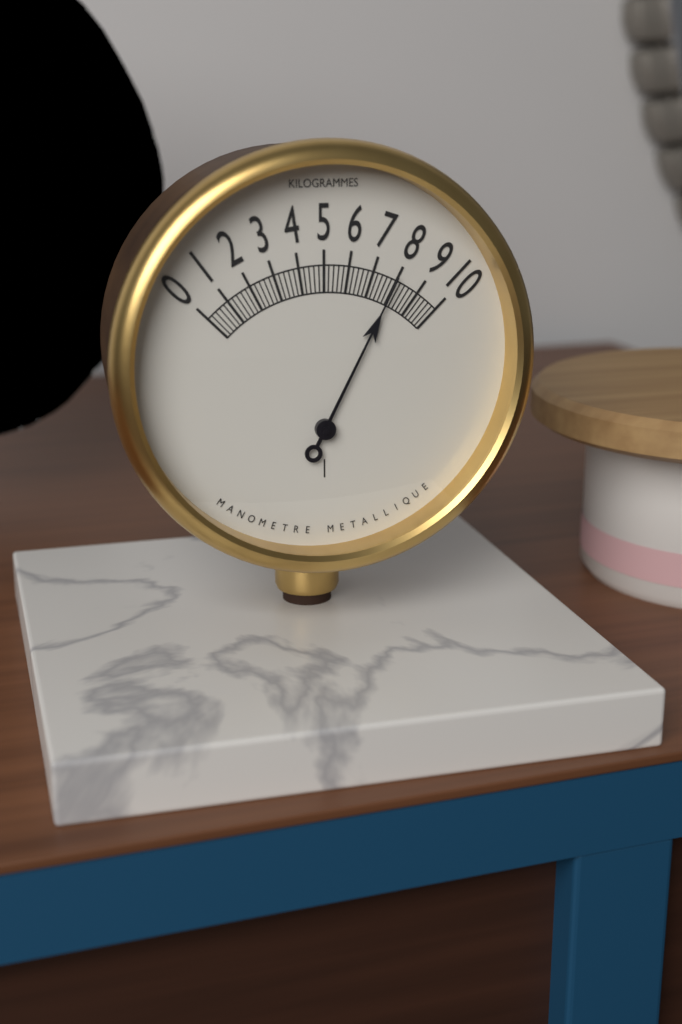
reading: 8.0 kg
